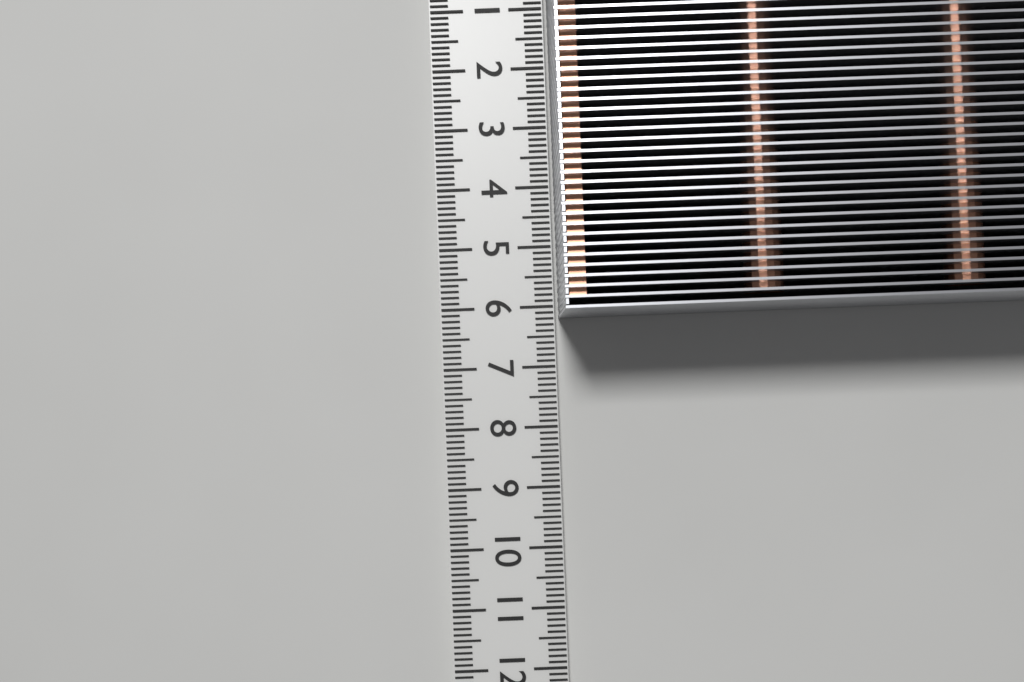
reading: 6.2 cm
